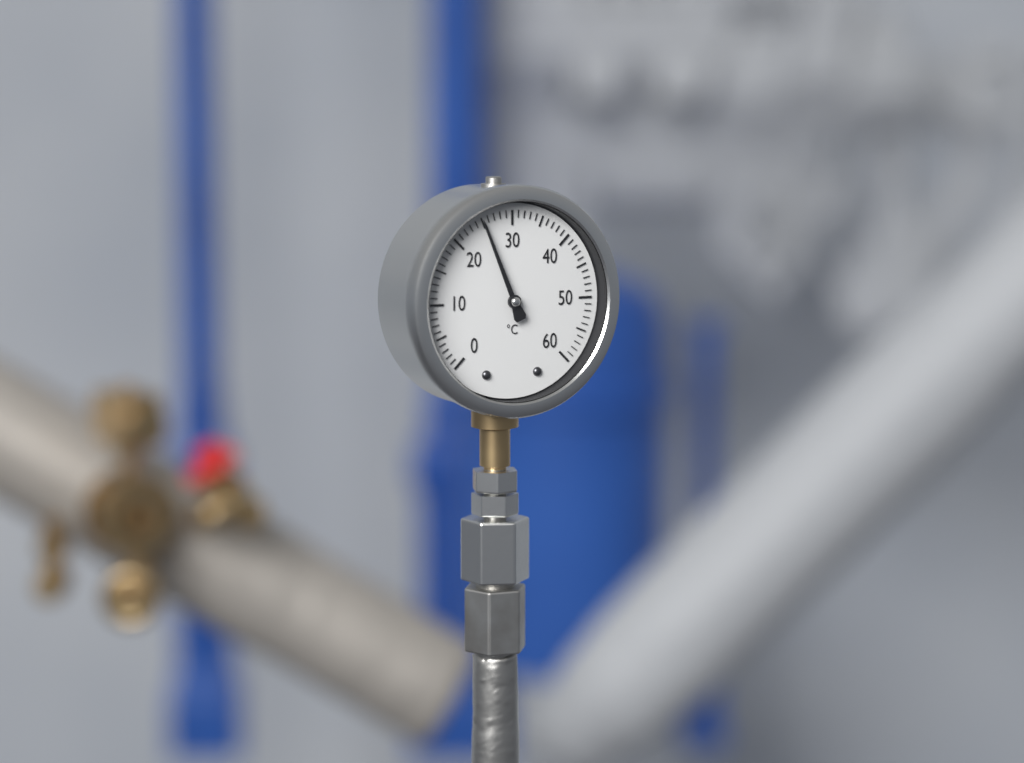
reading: 25 °C
